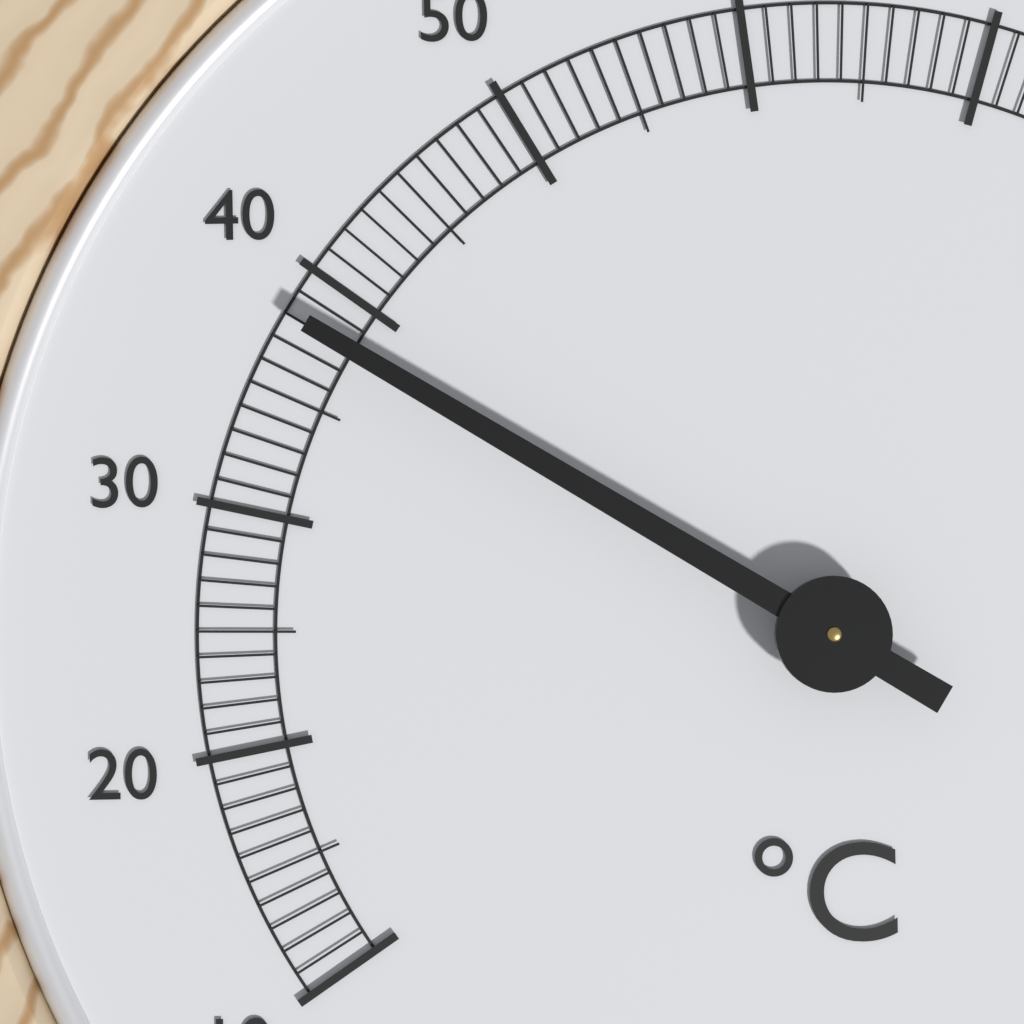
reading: 38 °C
